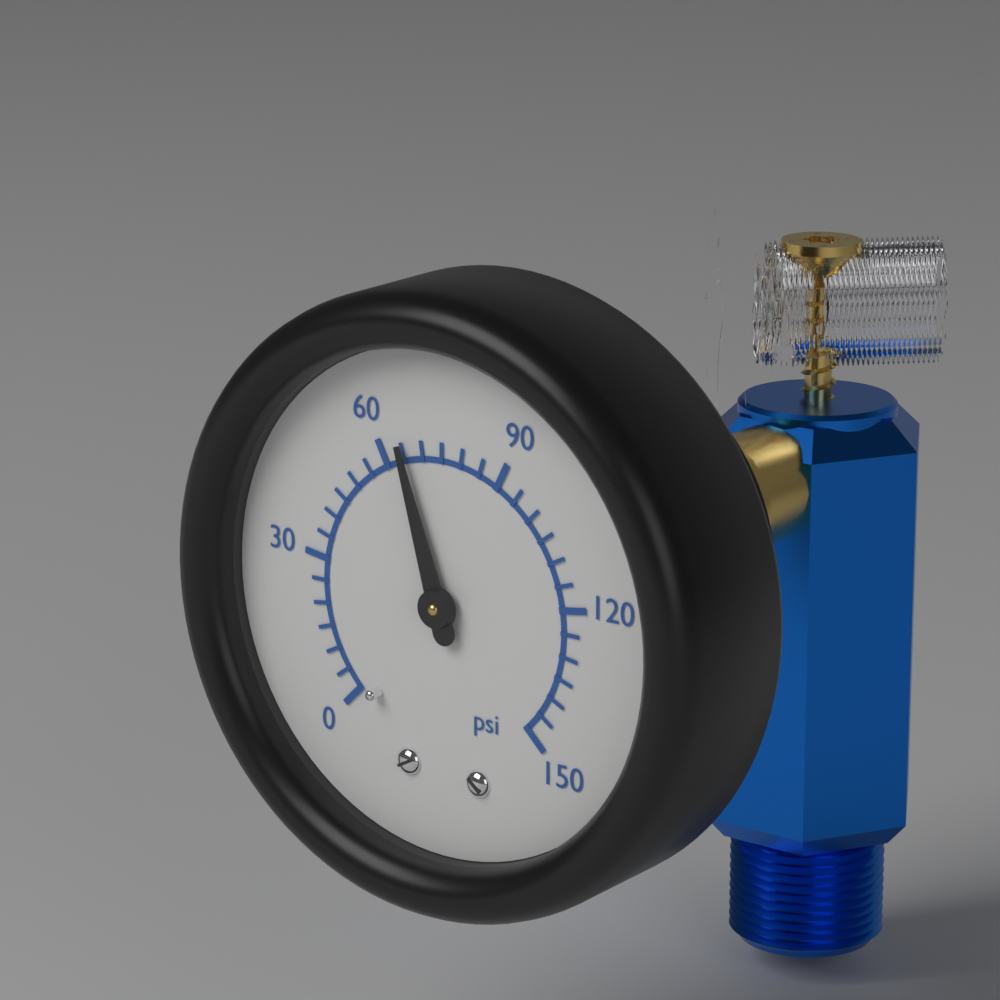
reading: 65 psi
